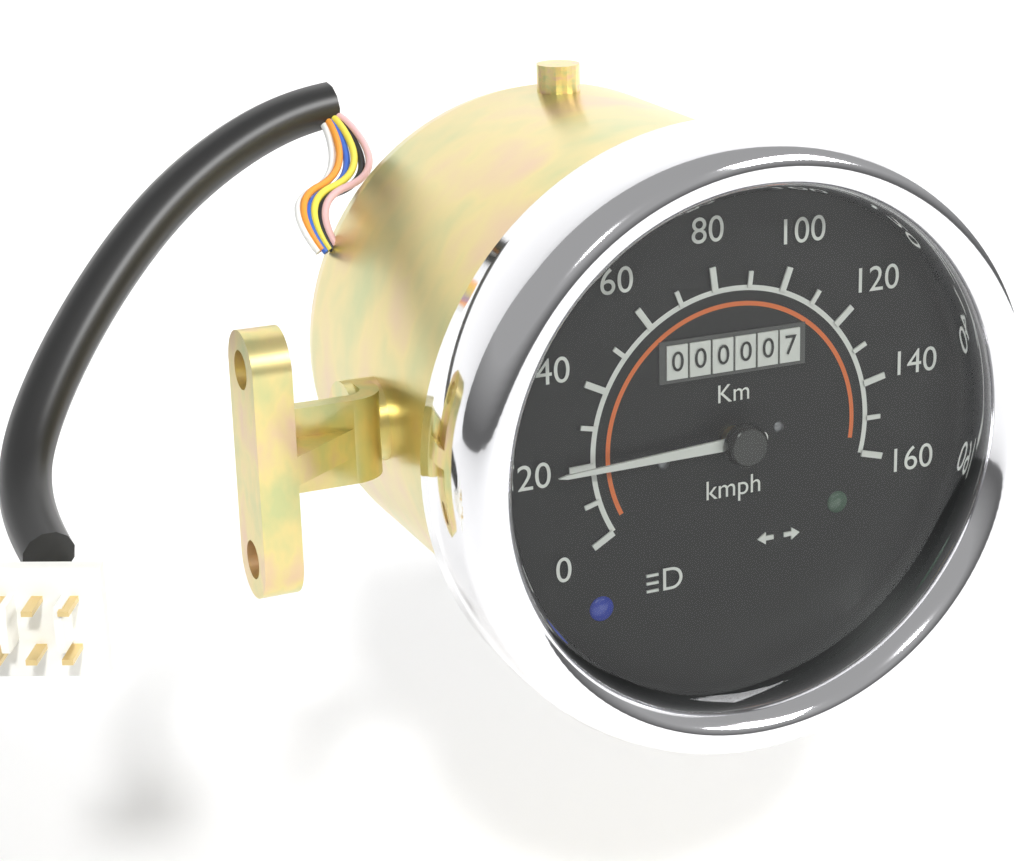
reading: 20 km/h
